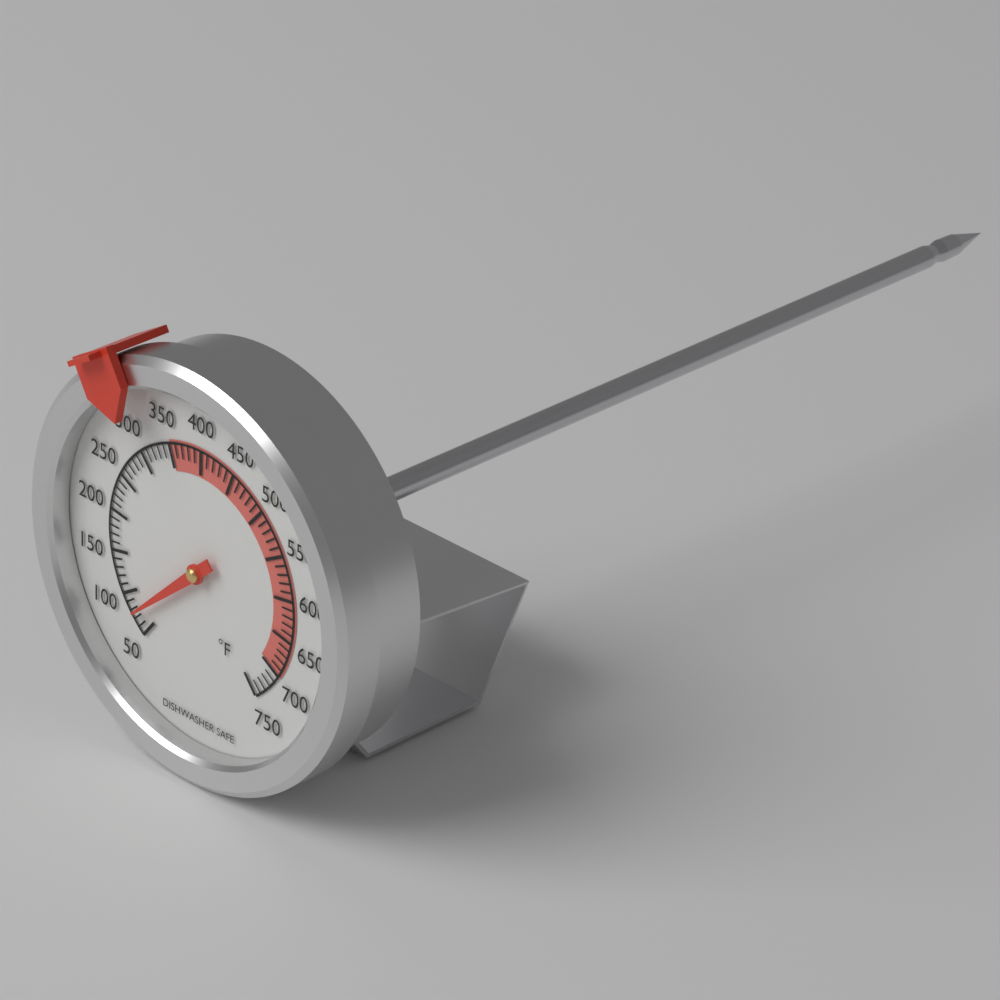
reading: 75 °F
